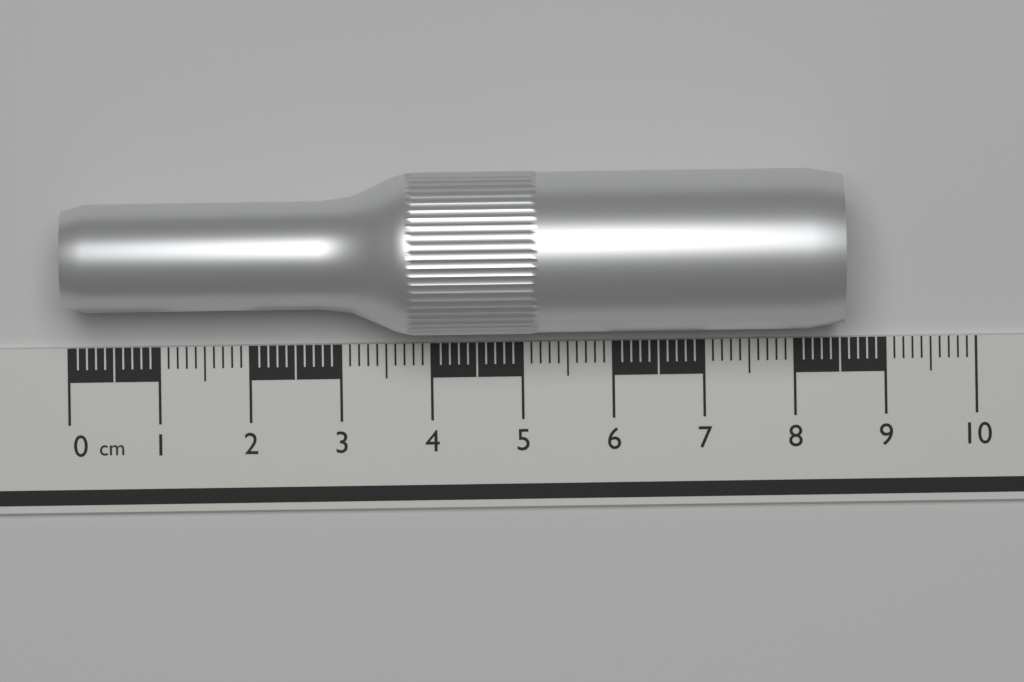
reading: 8.5 cm
